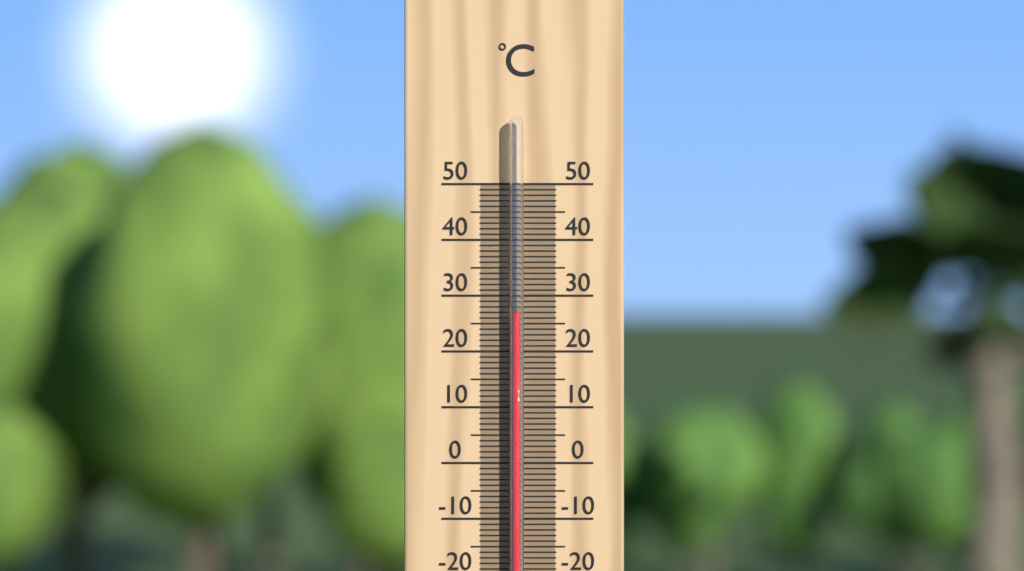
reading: 27 °C
